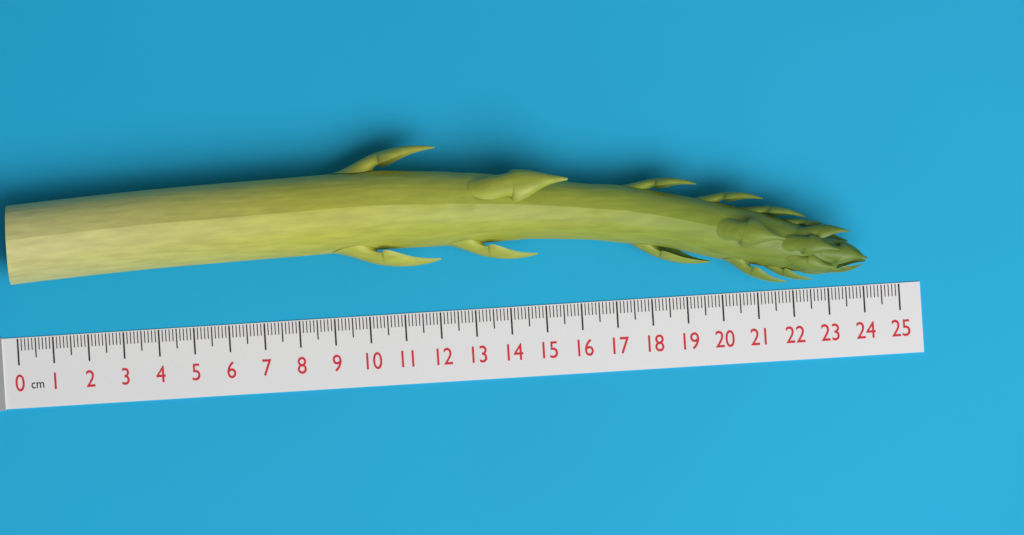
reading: 24.1 cm
